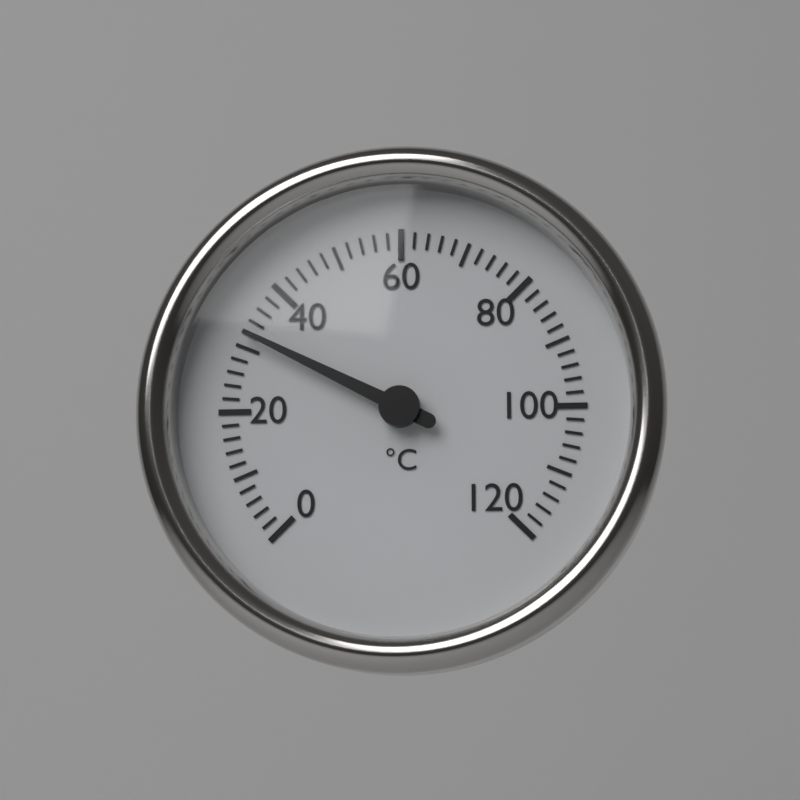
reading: 32 °C
